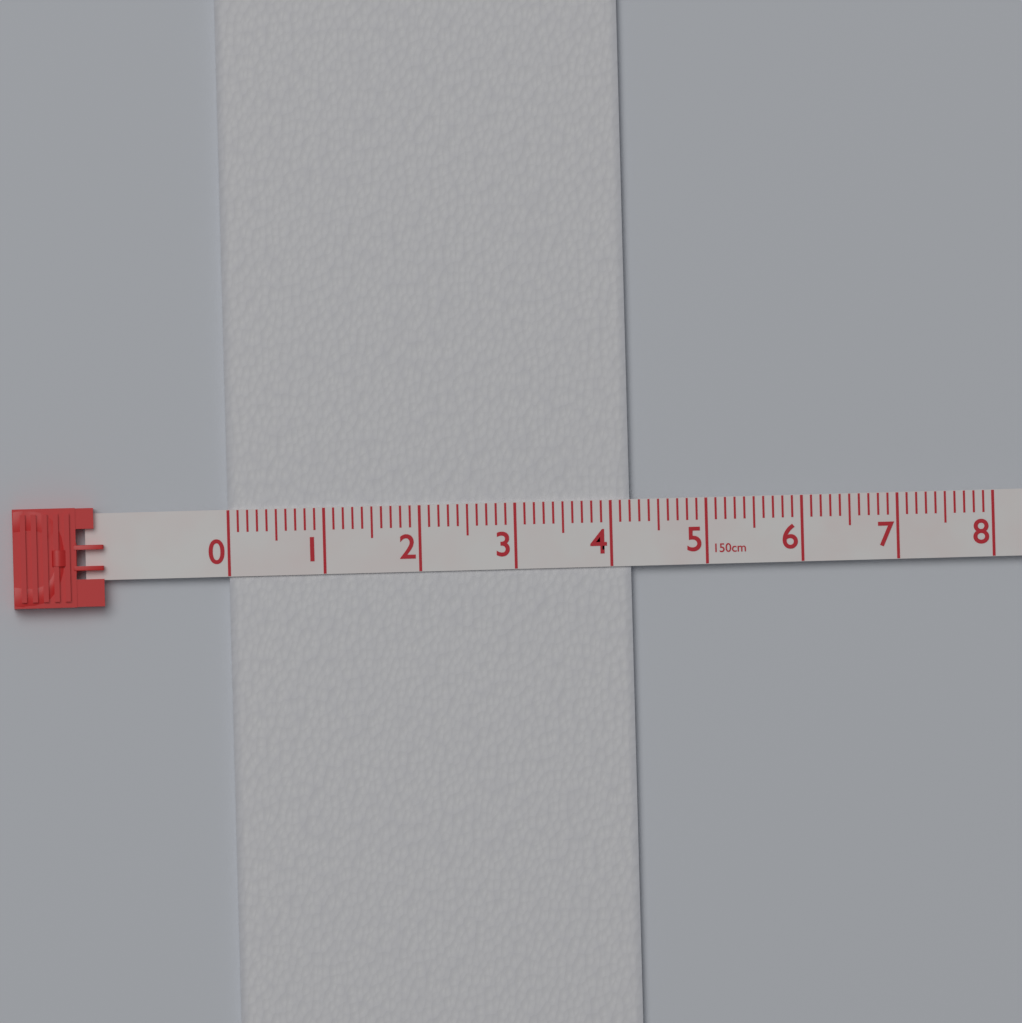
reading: 4.2 cm
